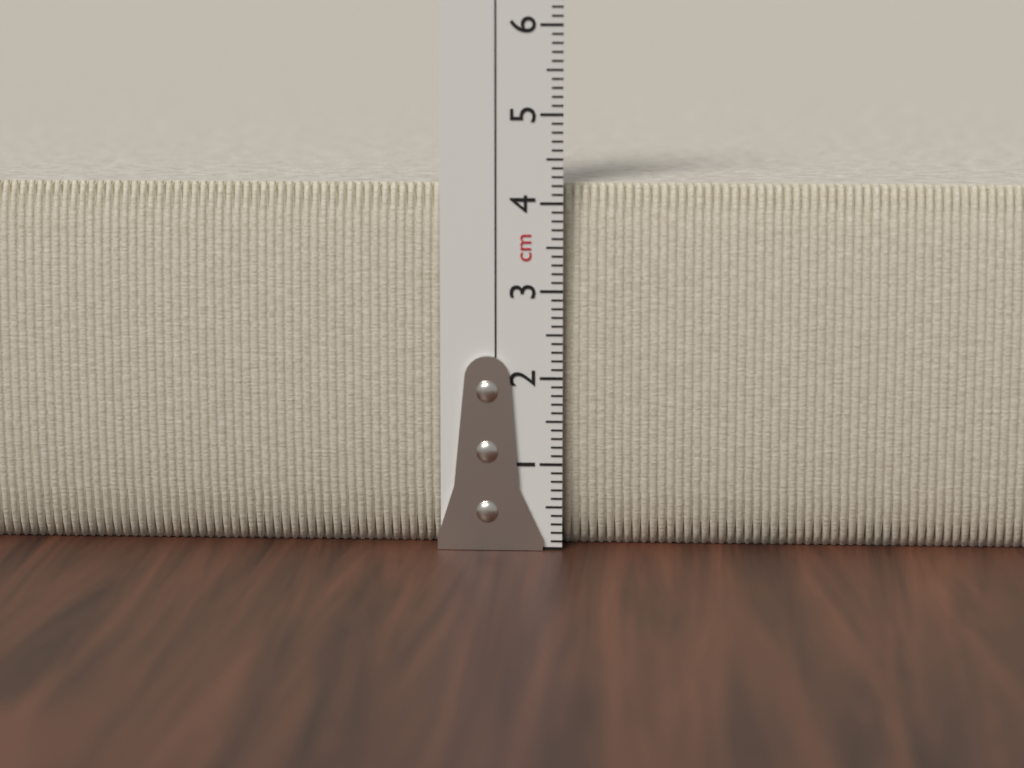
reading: 4.2 cm
